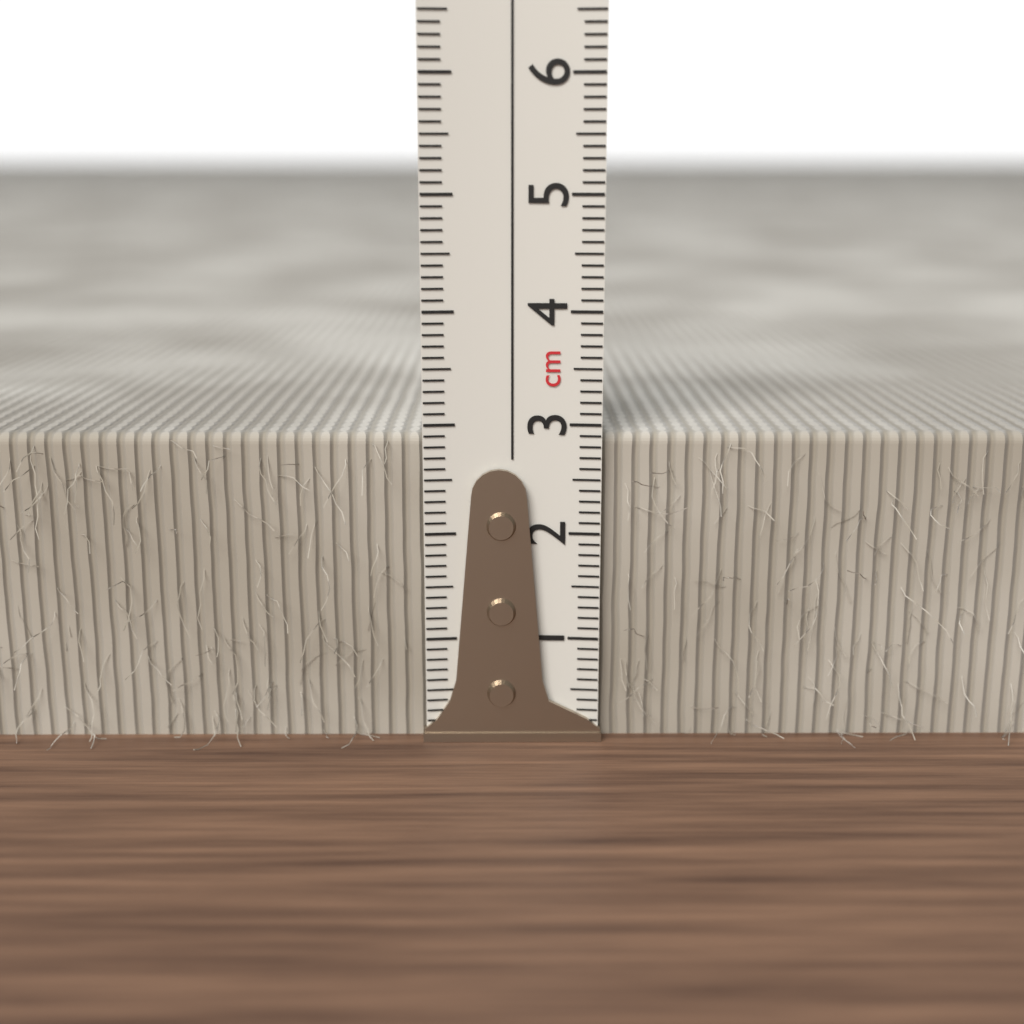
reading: 2.9 cm
